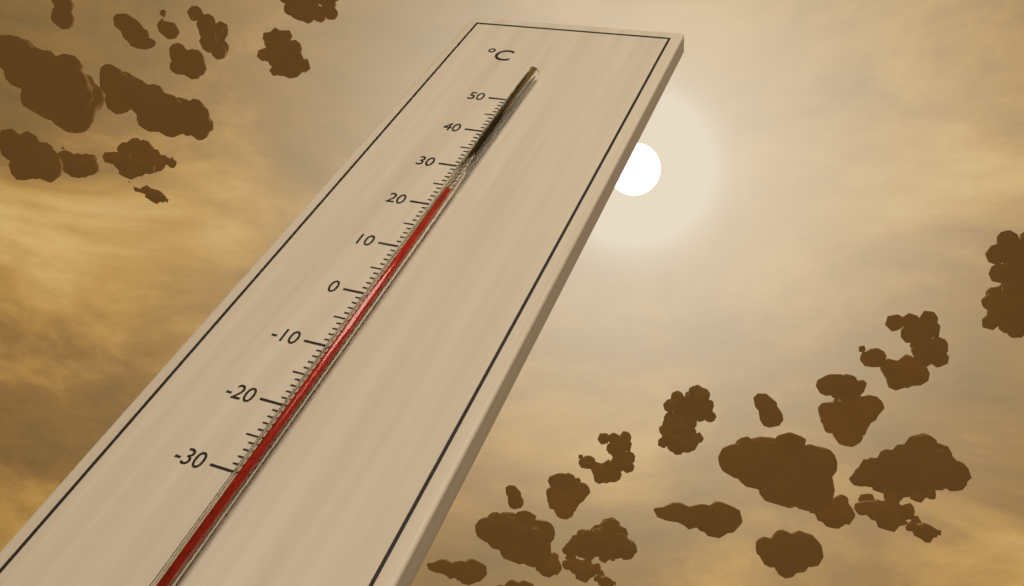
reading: 22 °C
